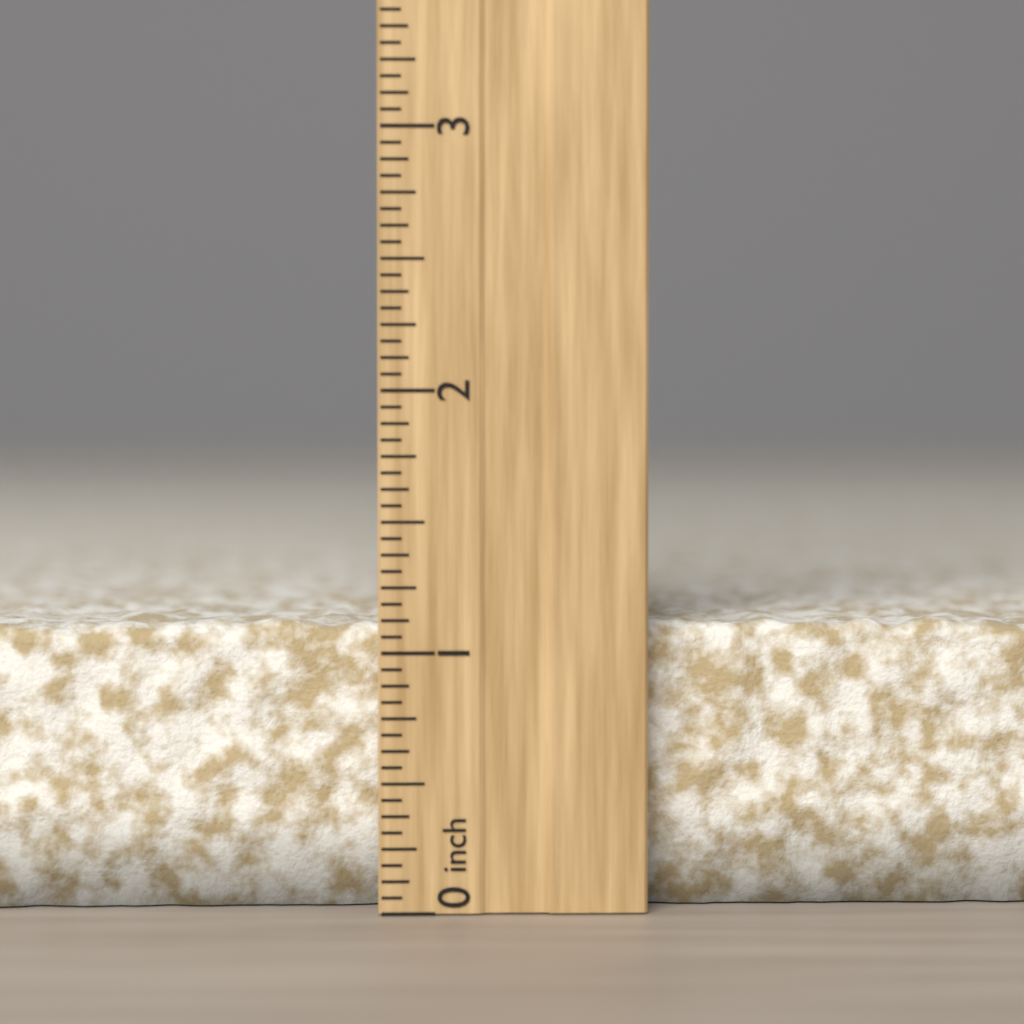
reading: 1.1250 inch
